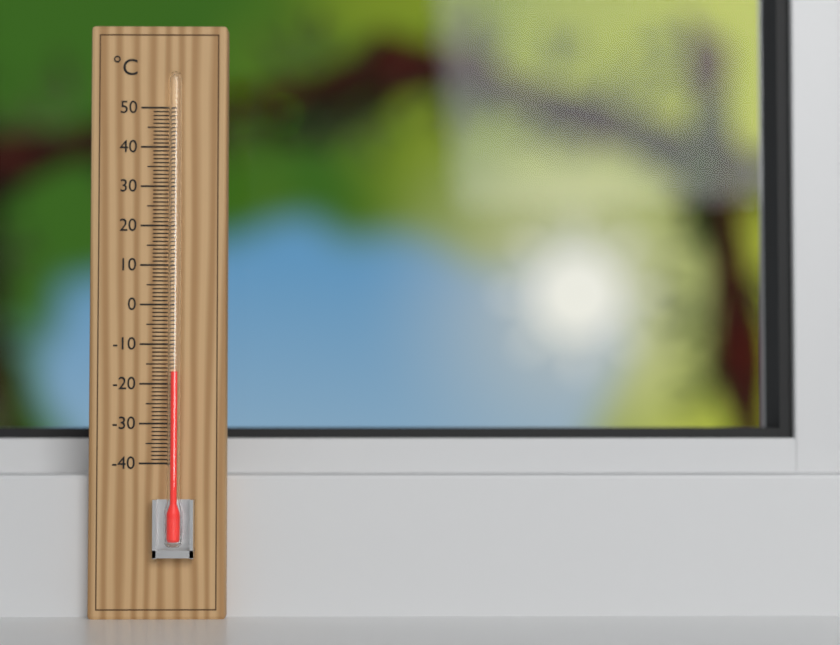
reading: -17 °C
